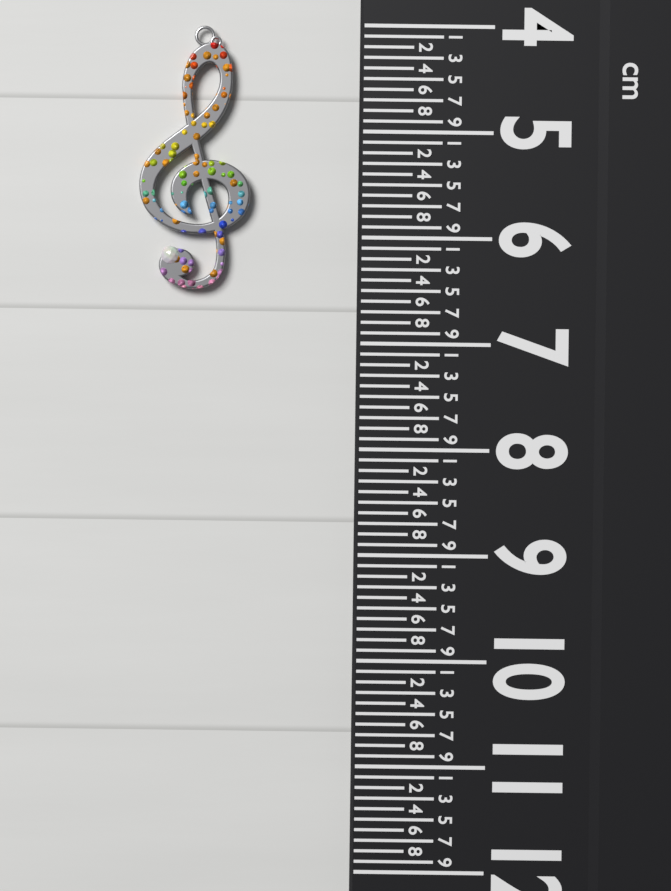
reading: 6.5 cm
